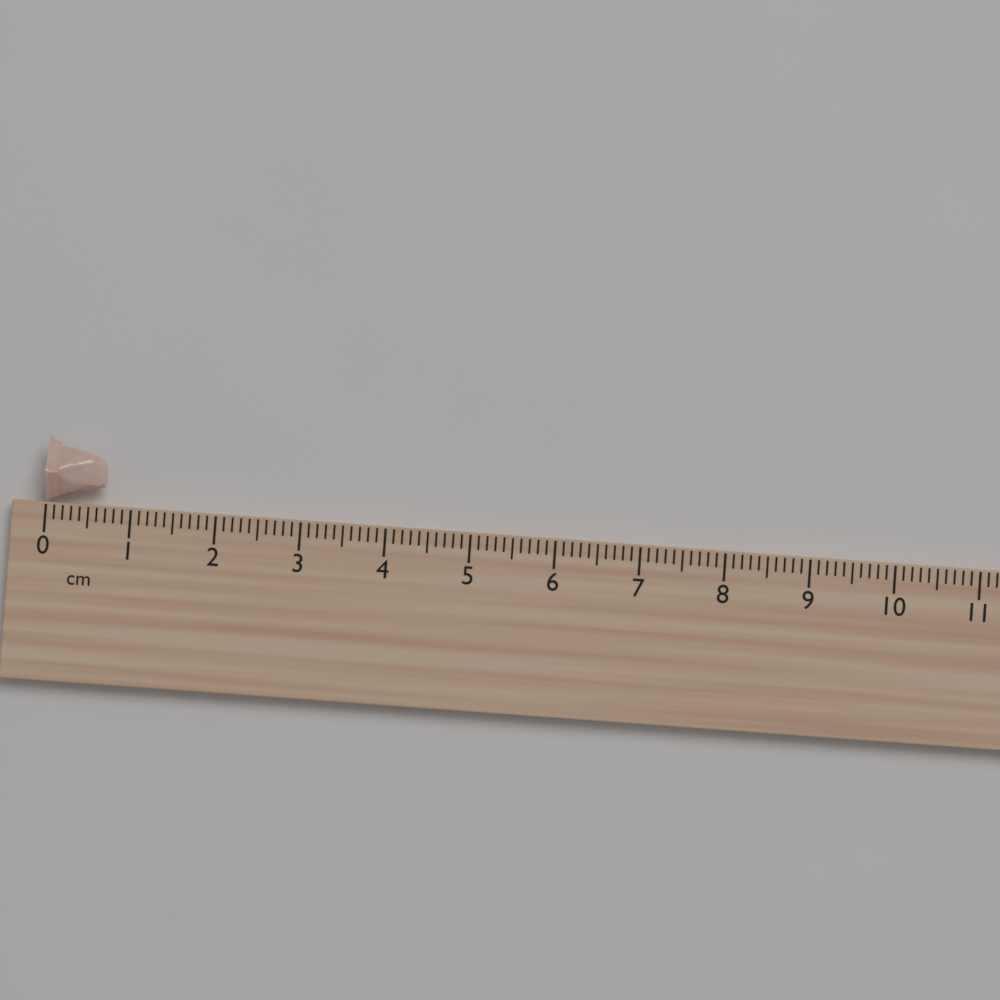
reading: 0.7 cm
